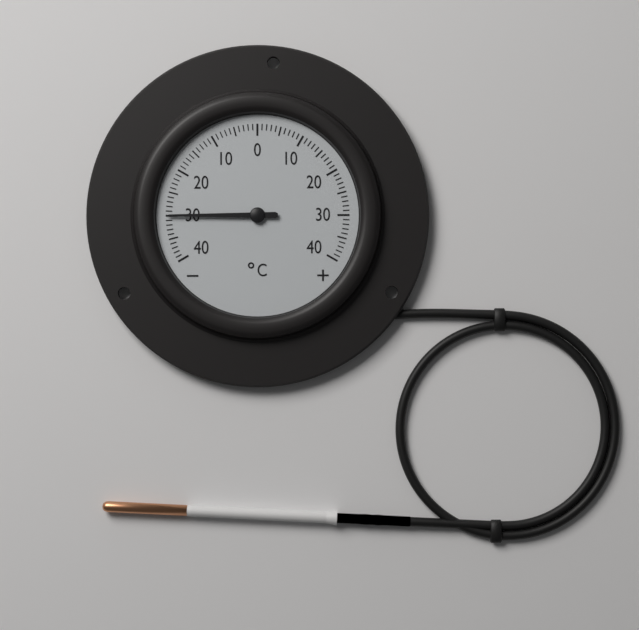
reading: -30 °C
